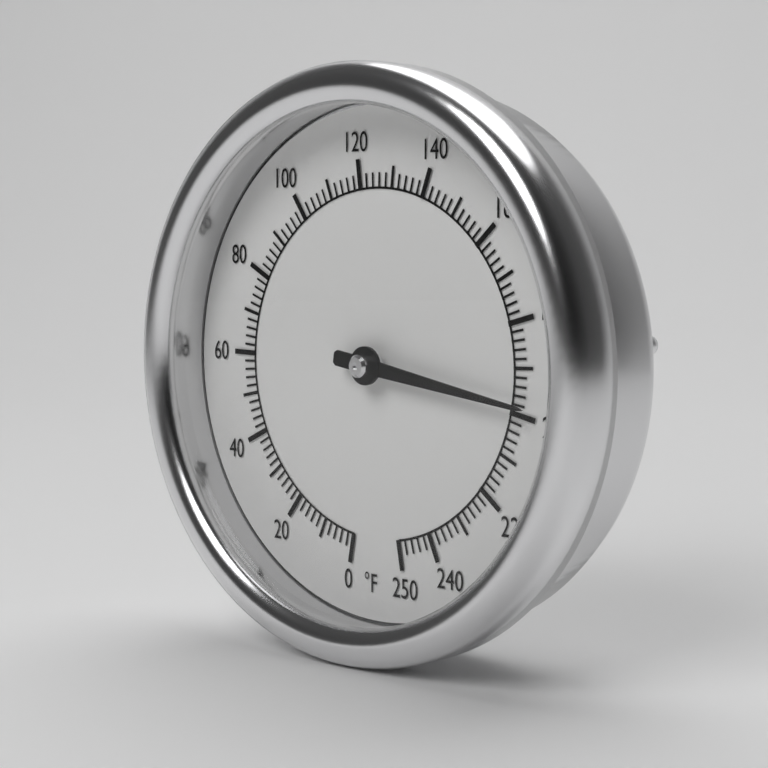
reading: 198 °F
